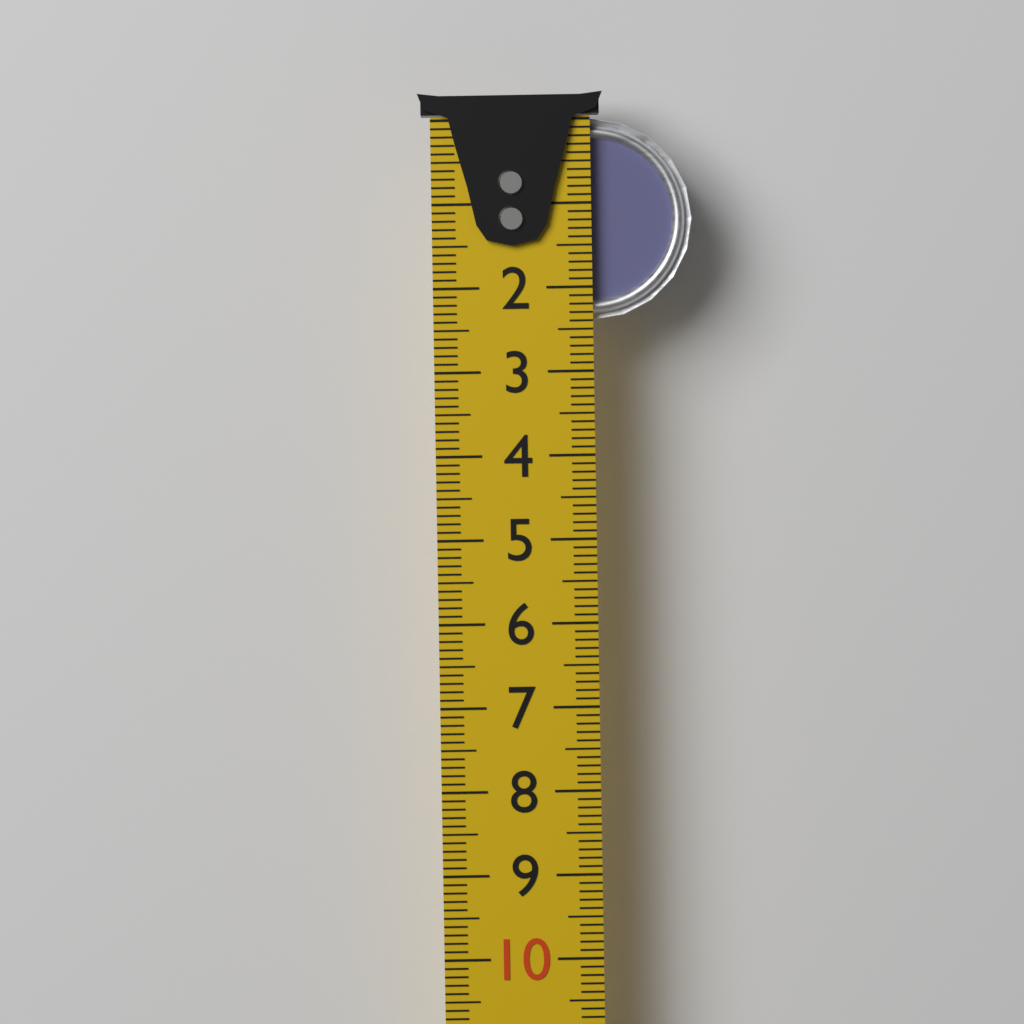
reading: 2.4 cm
